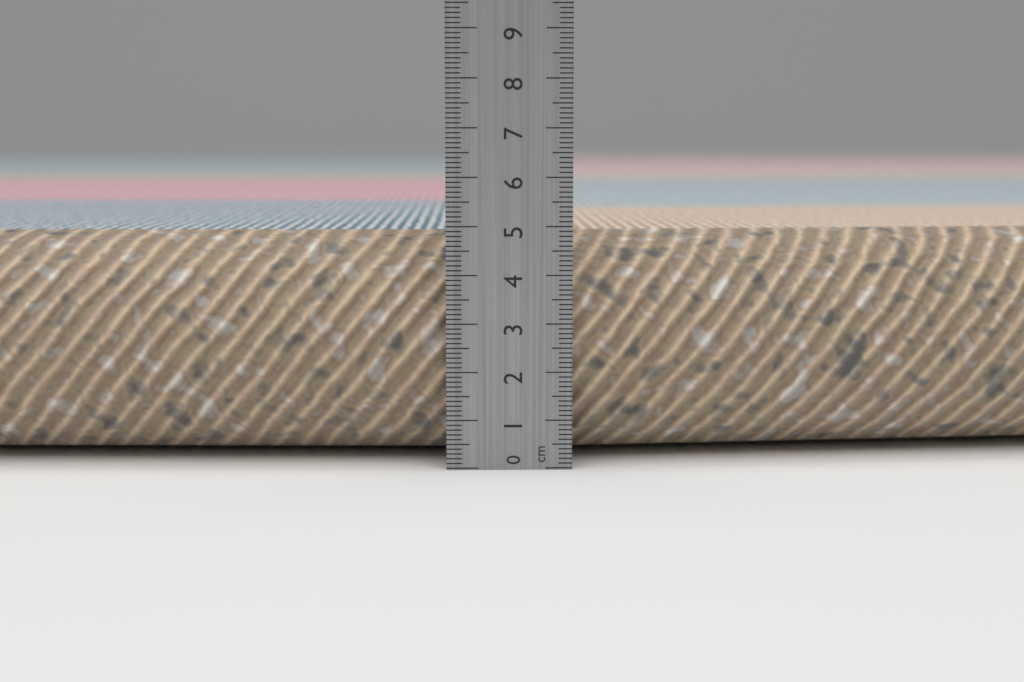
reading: 4.8 cm
